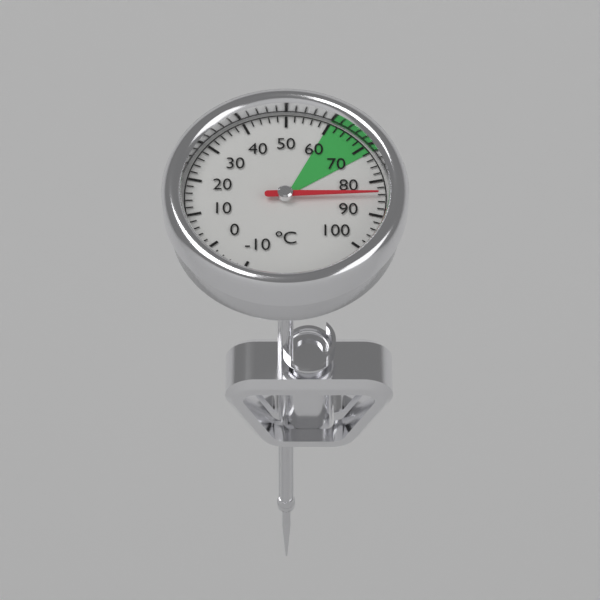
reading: 84 °C
